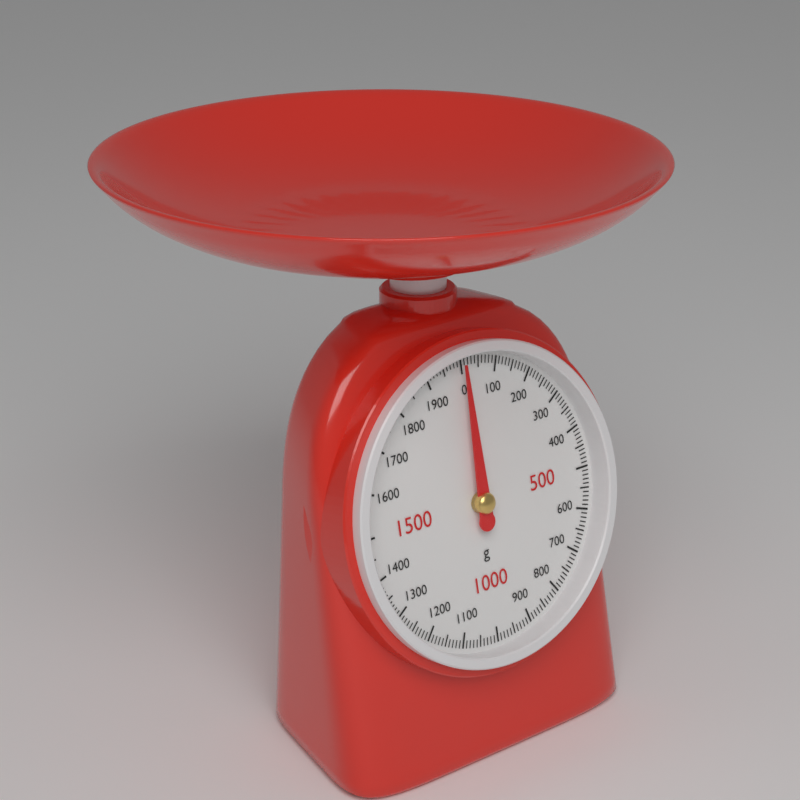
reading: 0 g
